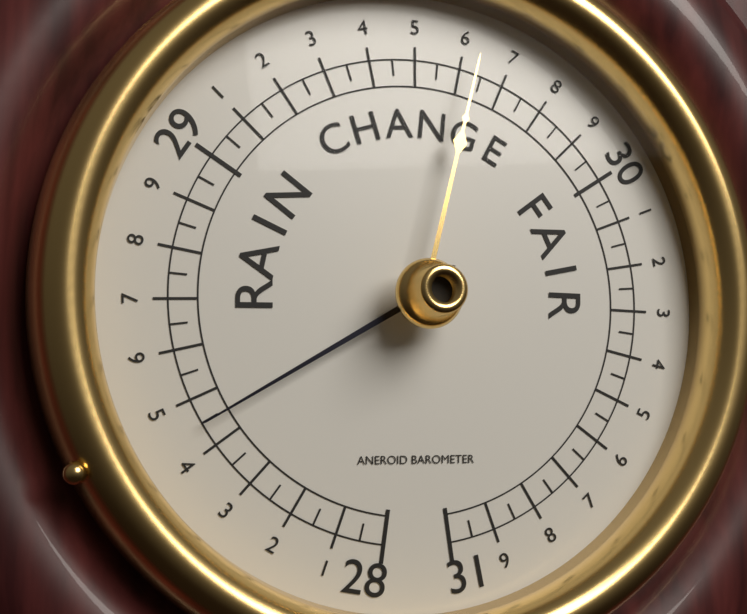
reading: 28.45 (no unit)
